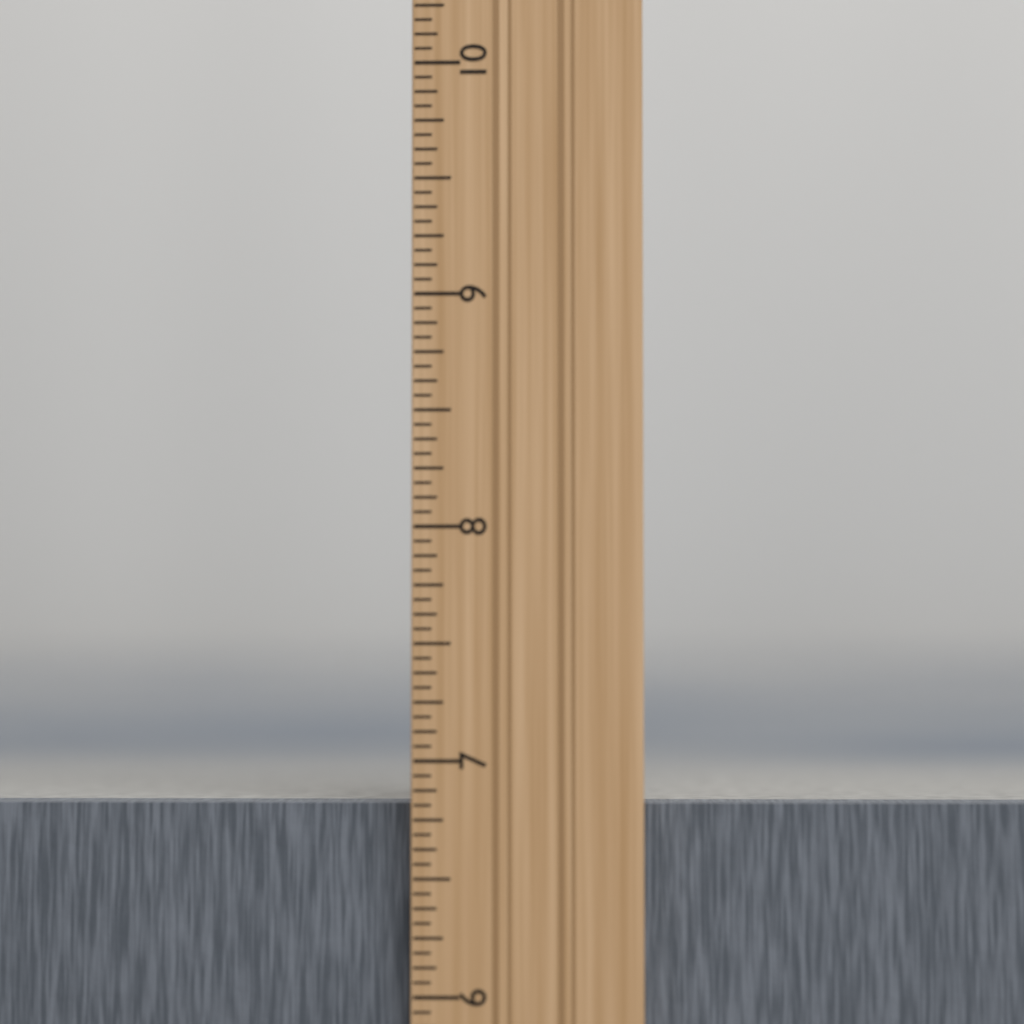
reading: 6.8125 in
